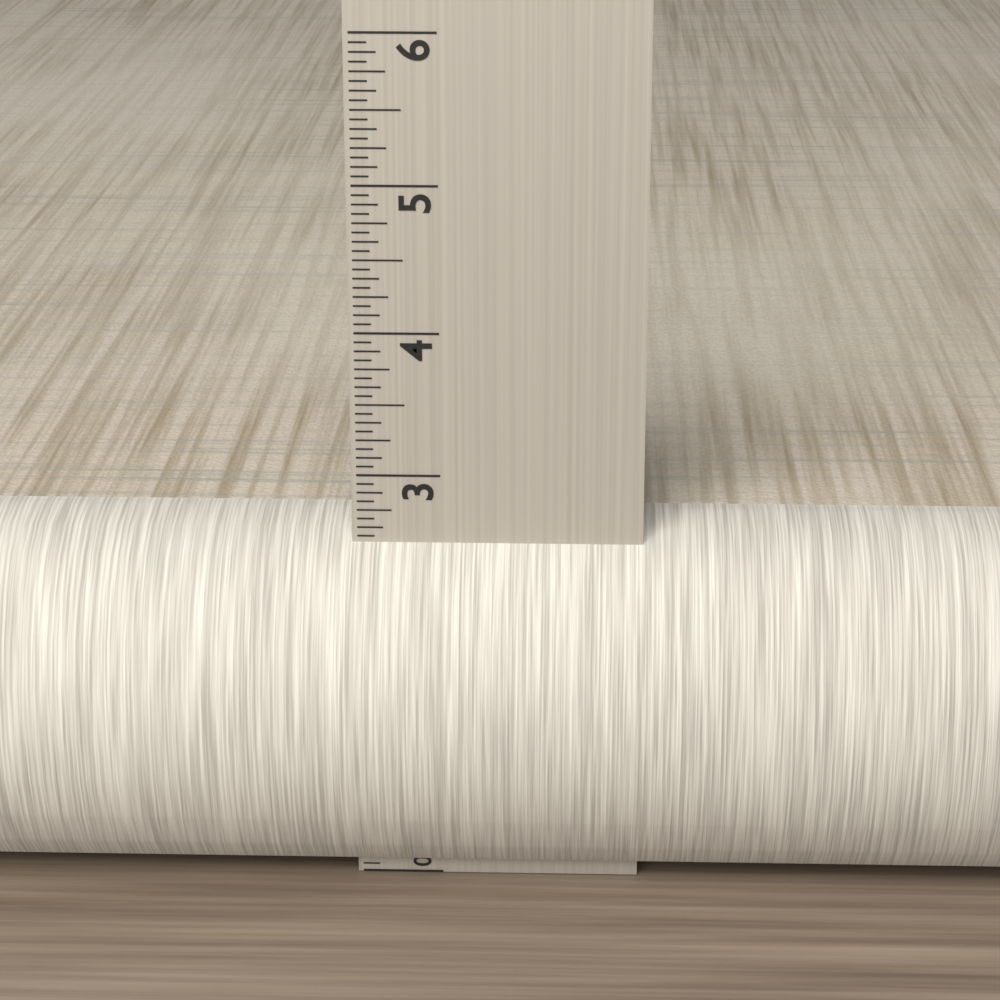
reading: 2.6250 in
